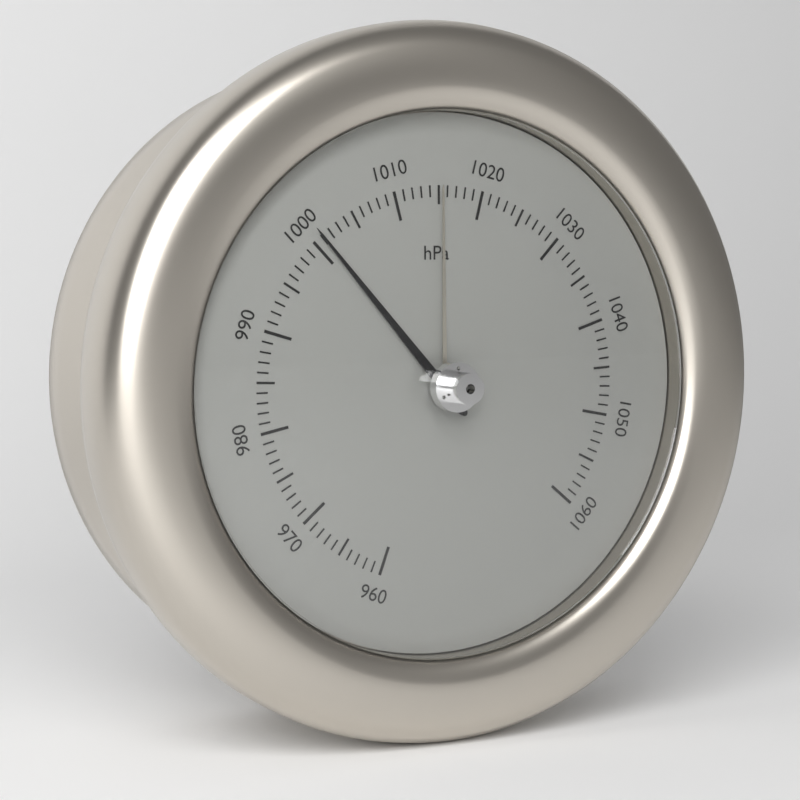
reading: 1001 hPa
